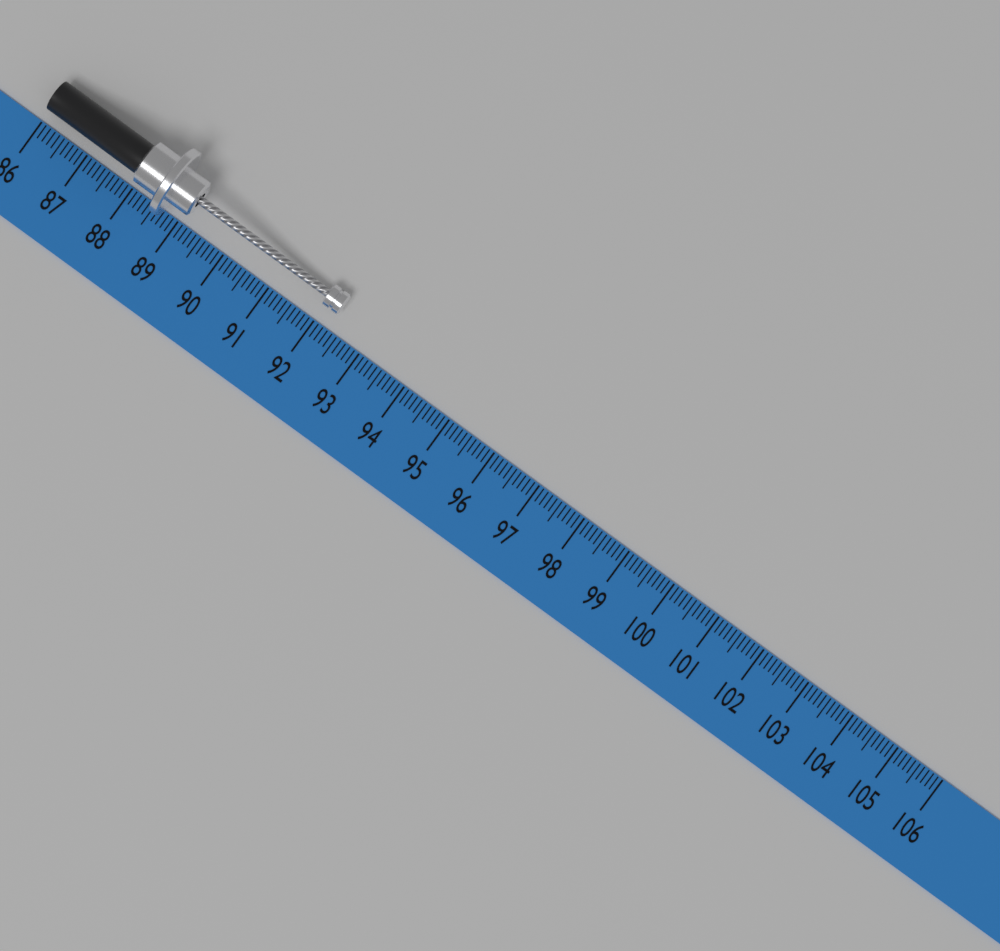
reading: 92.3 (no unit)
